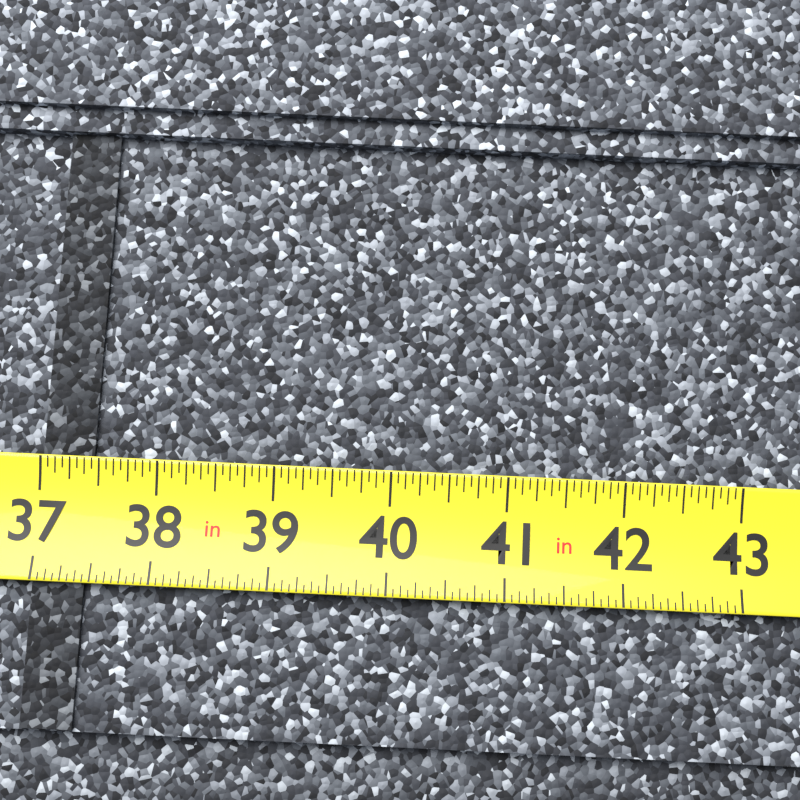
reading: 37.4375 in
